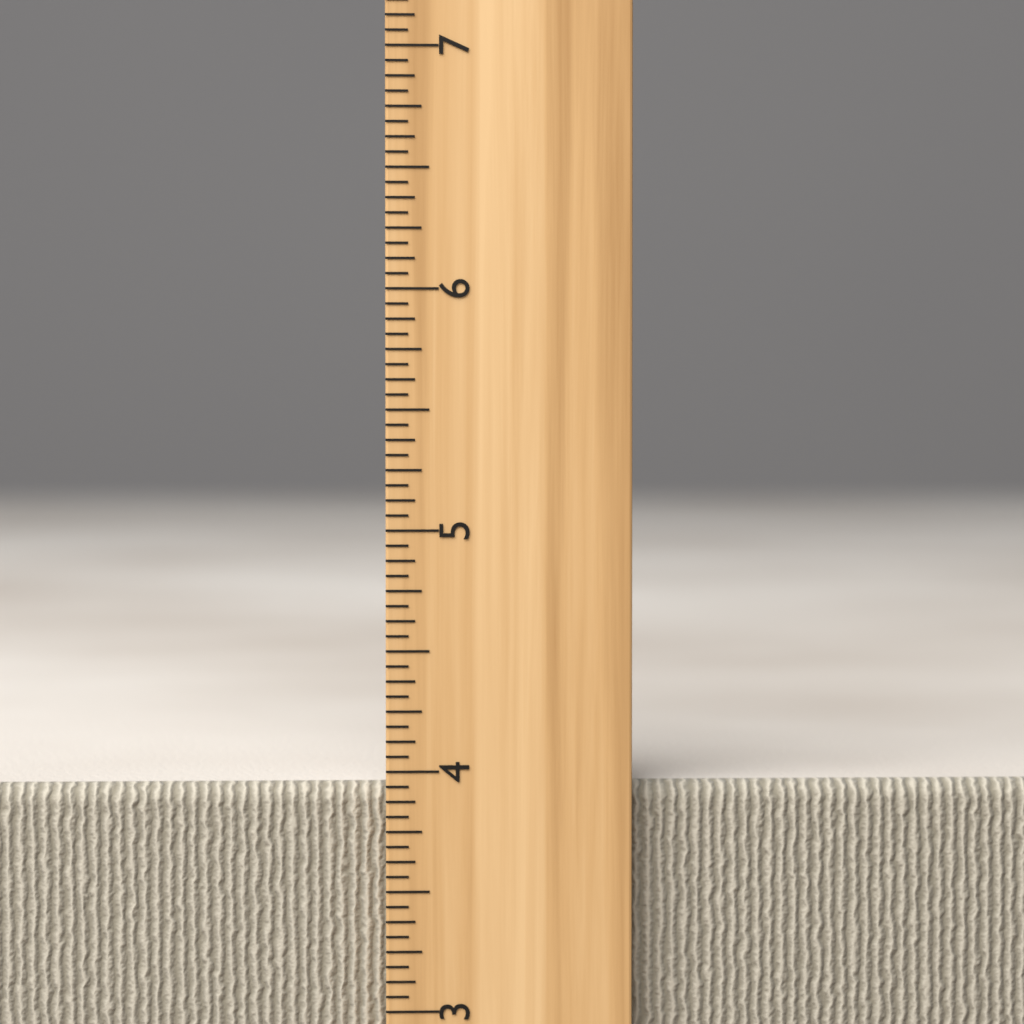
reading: 3.9375 inch
